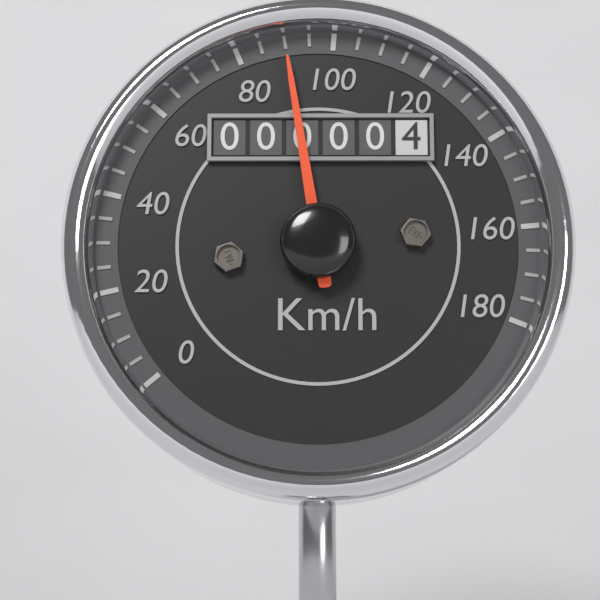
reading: 90 km/h
